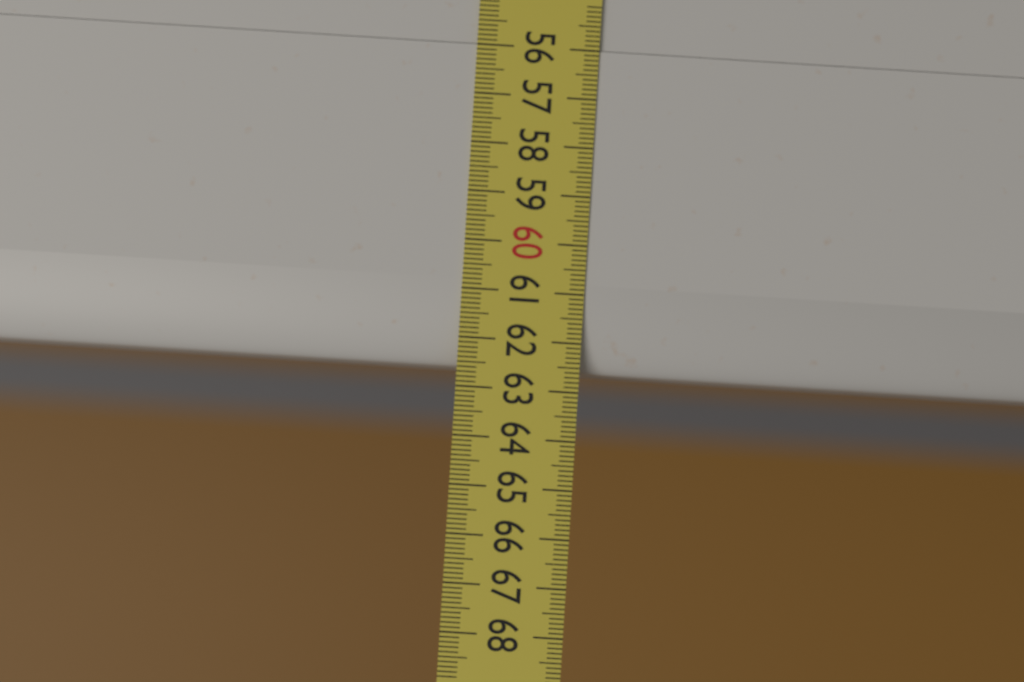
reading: 62.6 (no unit)
